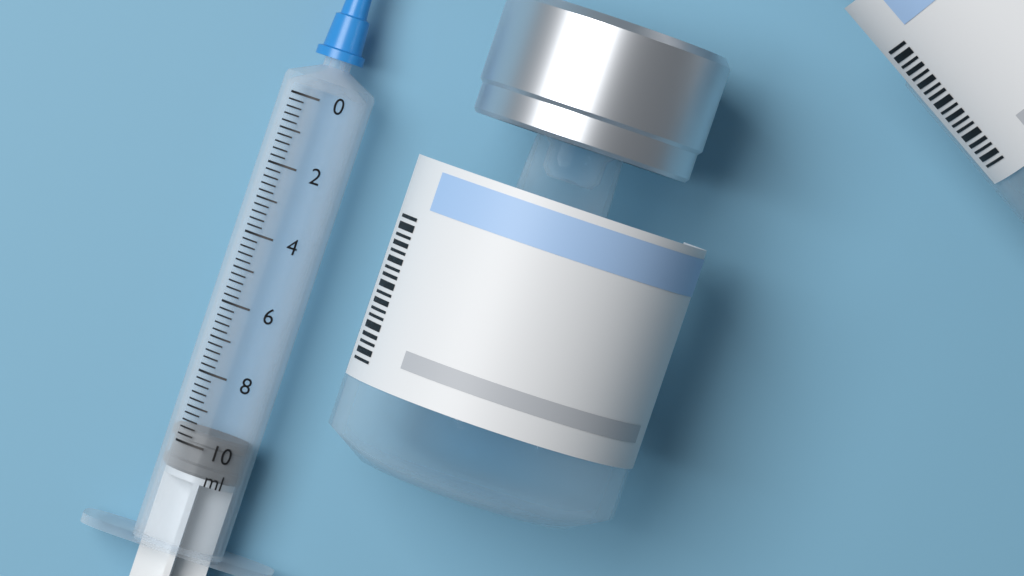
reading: 9.6 ml
